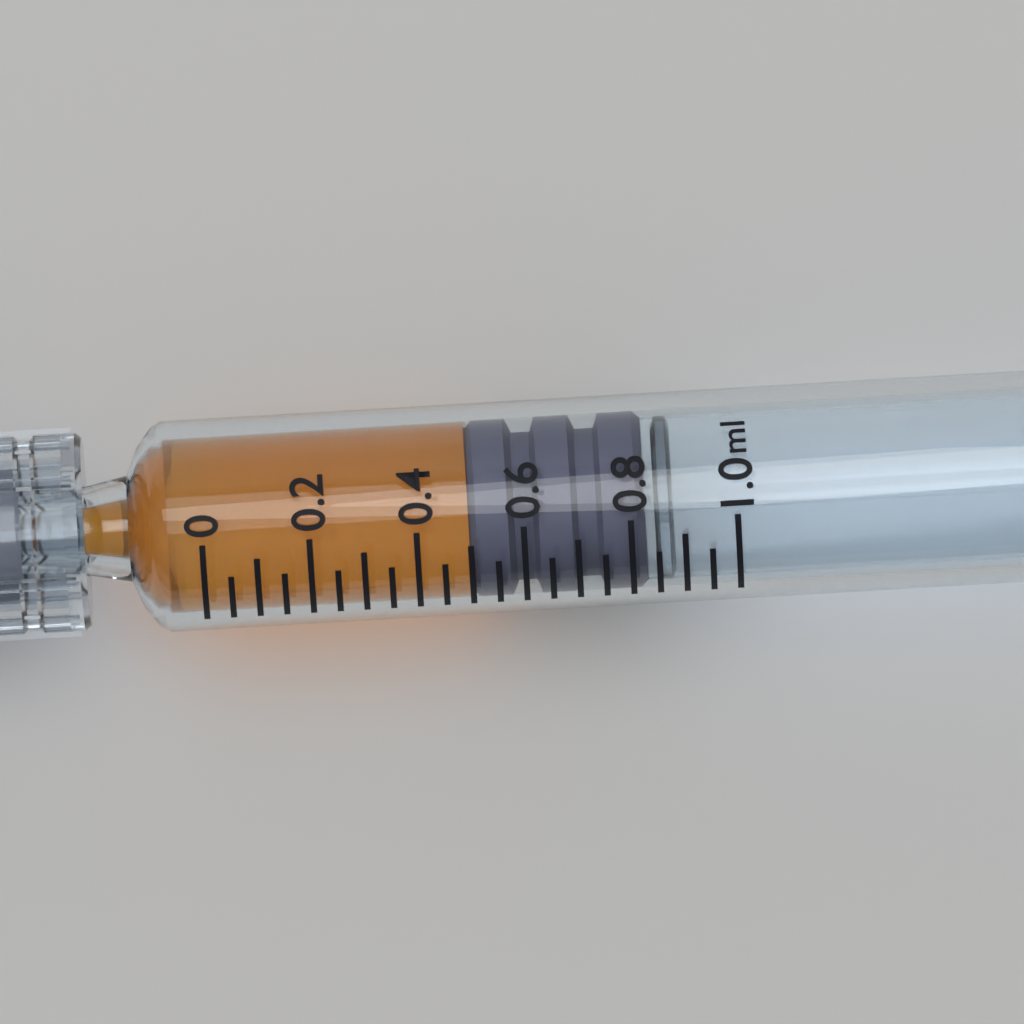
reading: 0.50 ml
